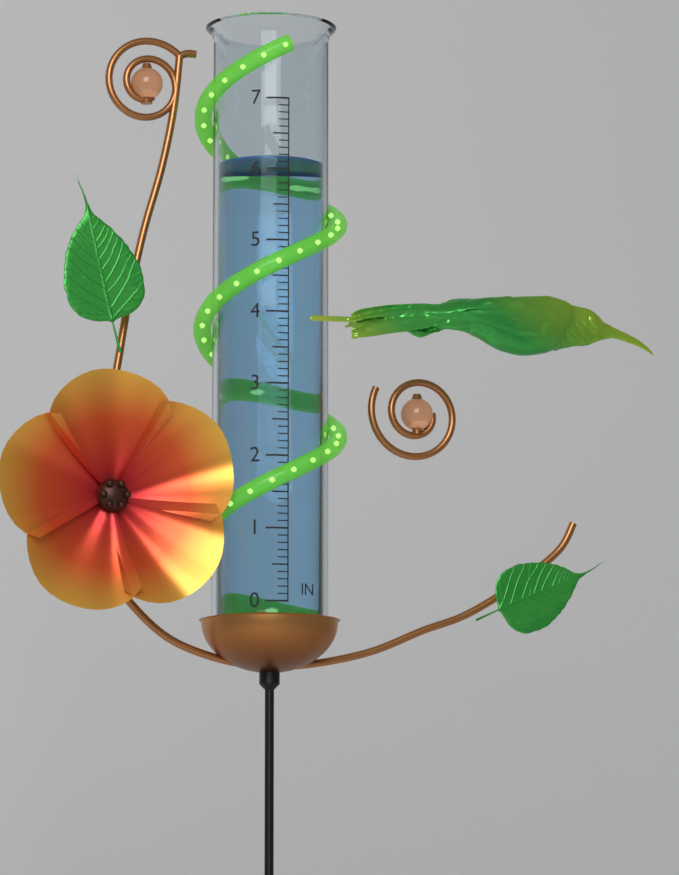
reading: 6.2 in
